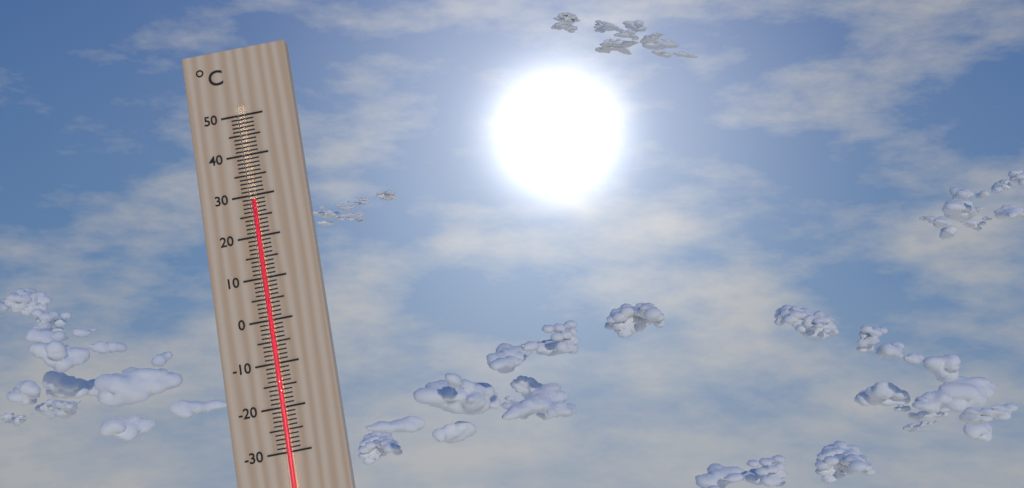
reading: 29 °C
